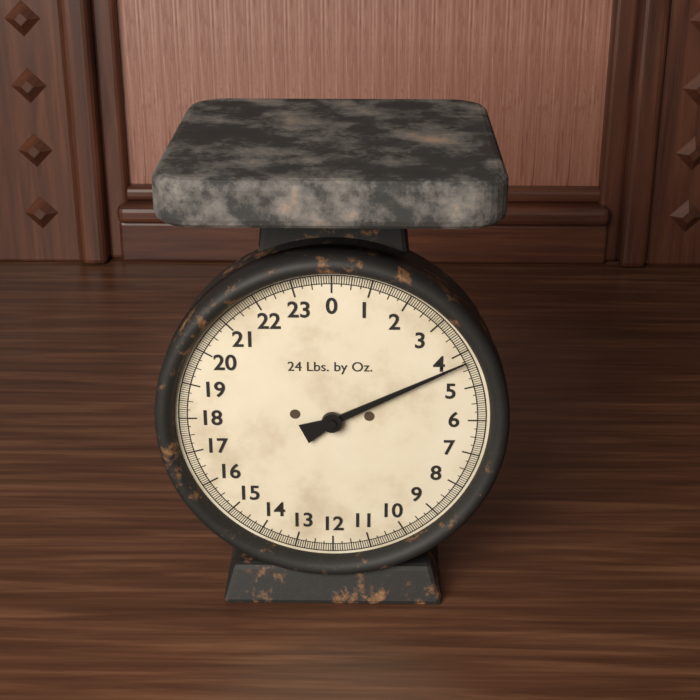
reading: 4.2500 lb
